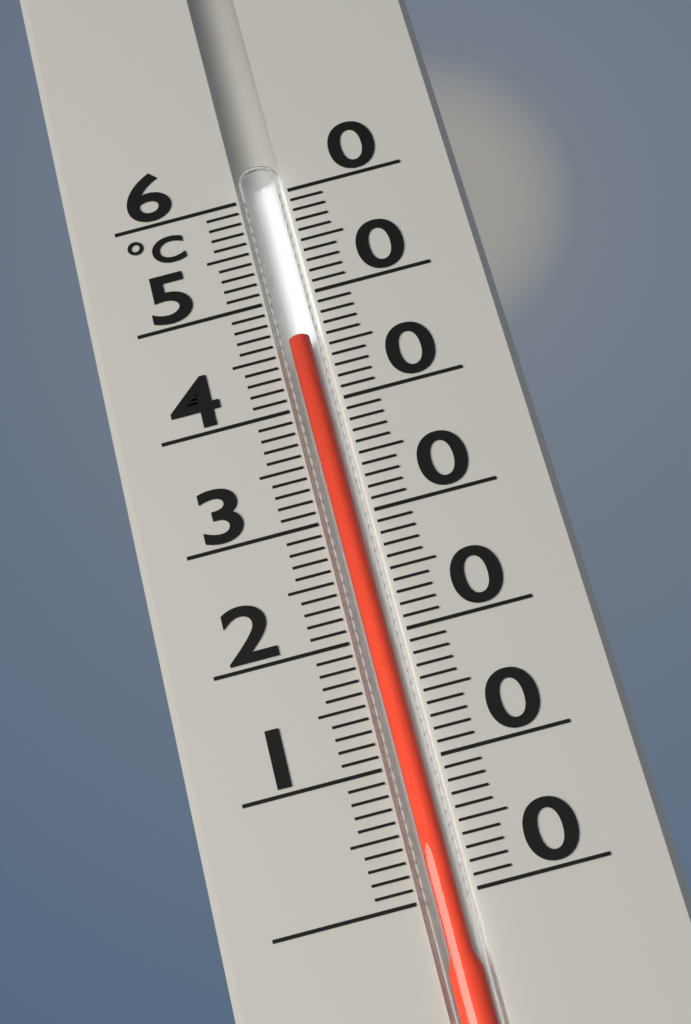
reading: 46 °C
